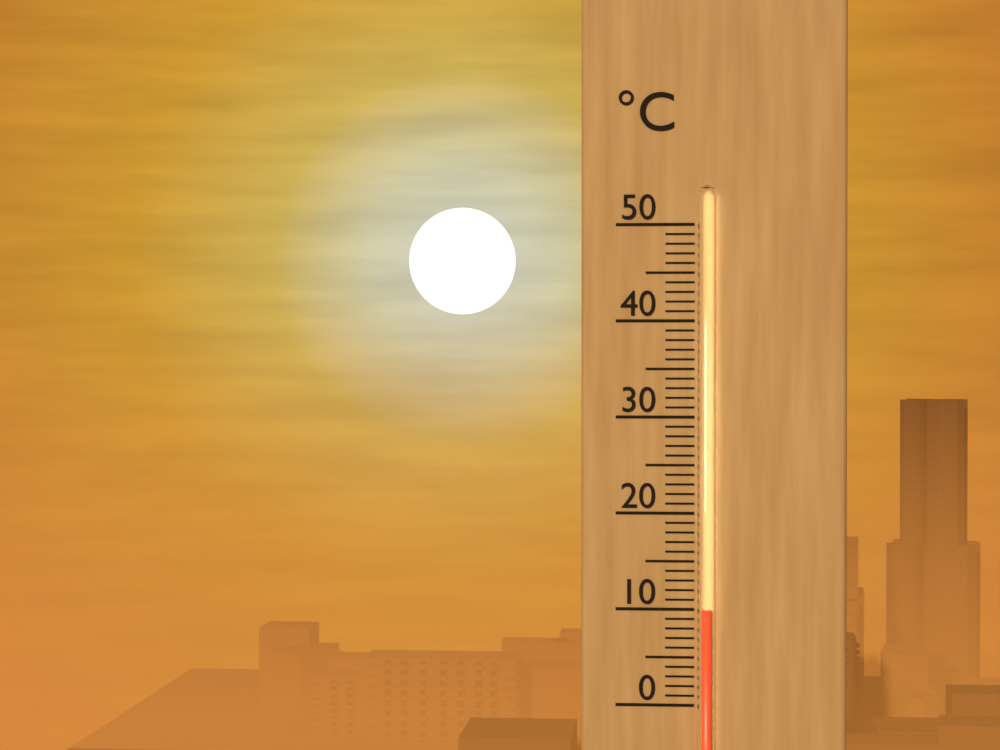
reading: 10 °C
